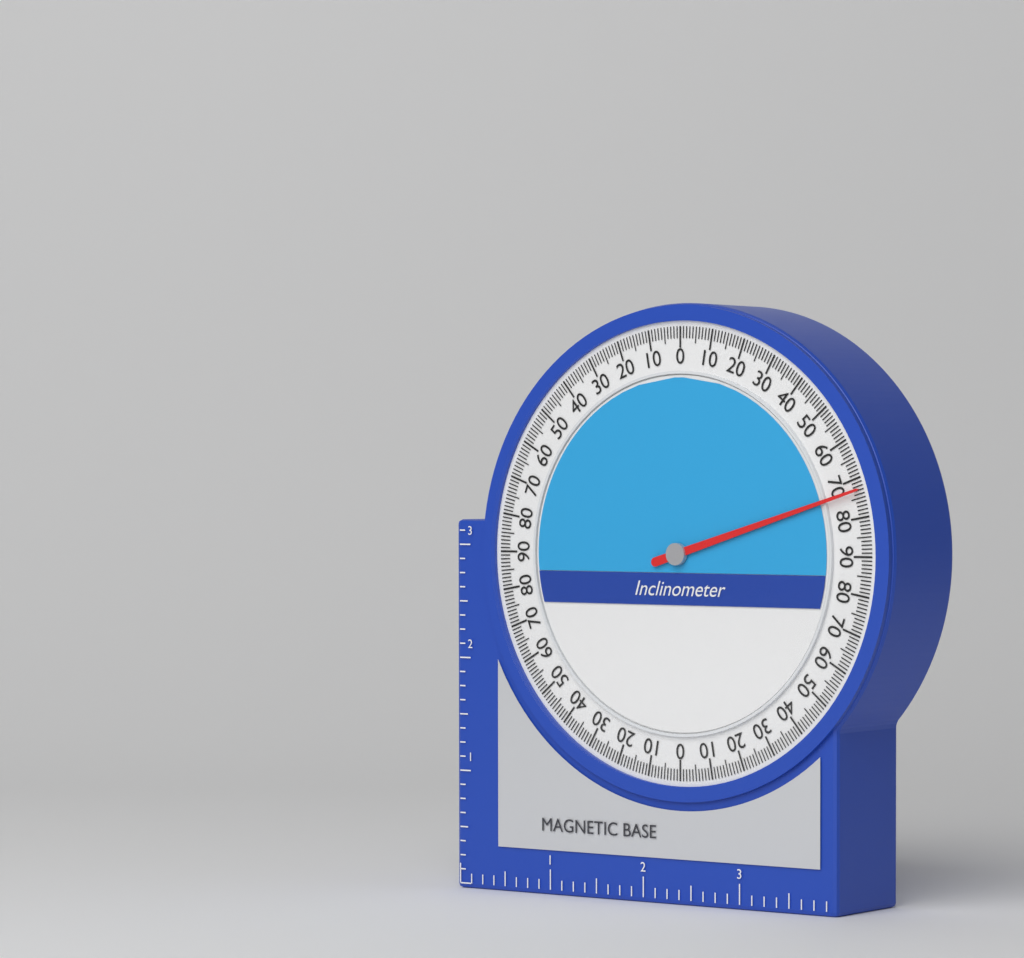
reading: 73 (no unit)
